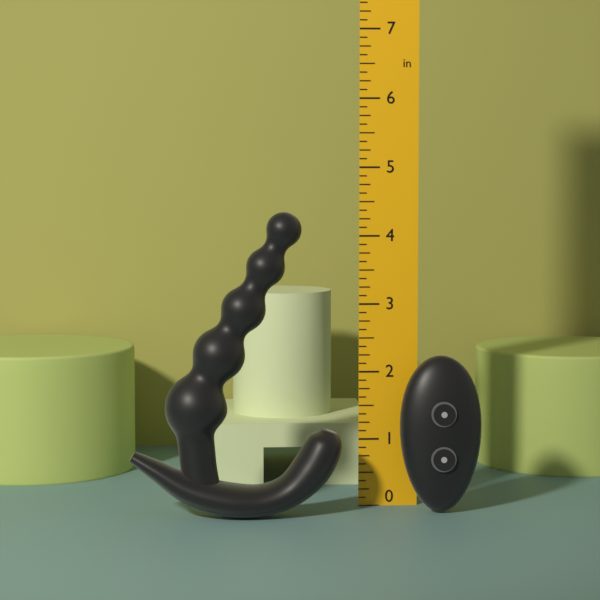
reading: 4.375 in
